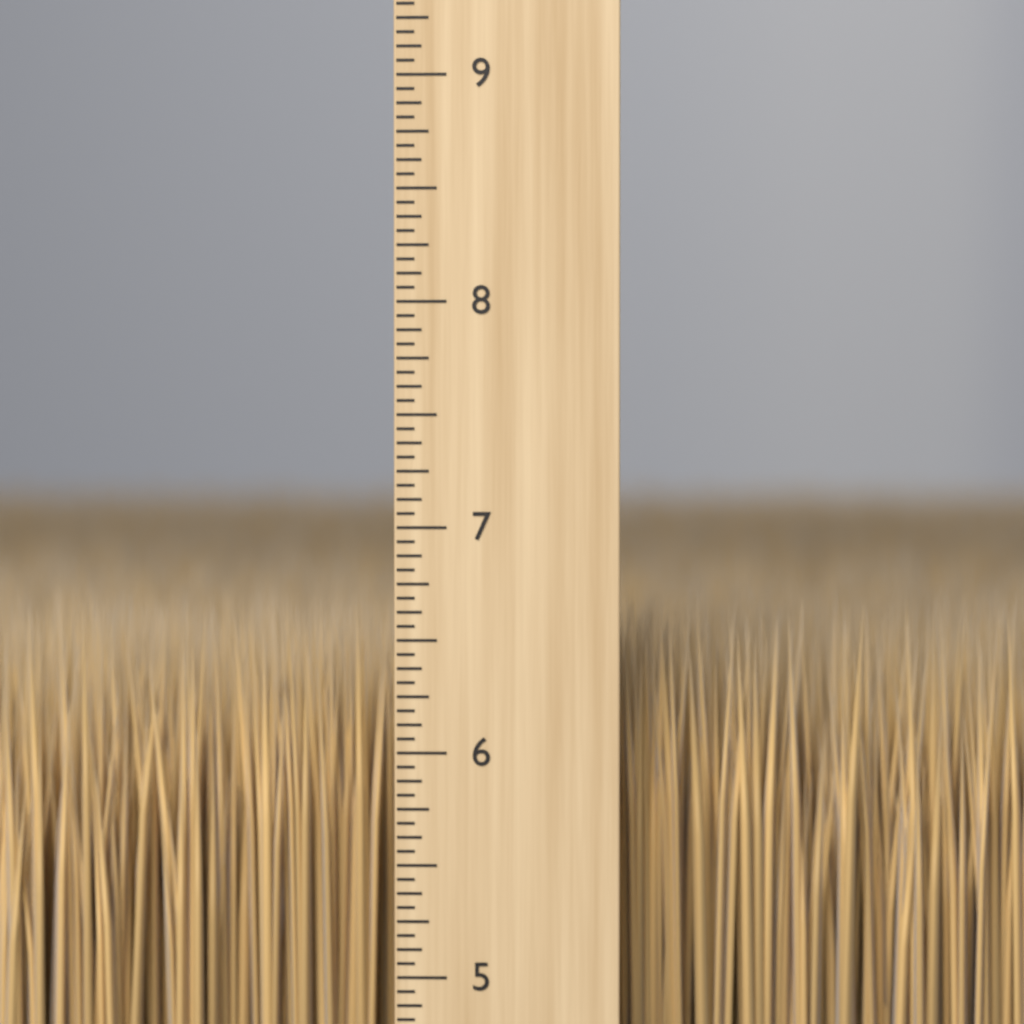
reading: 6.6875 inch
